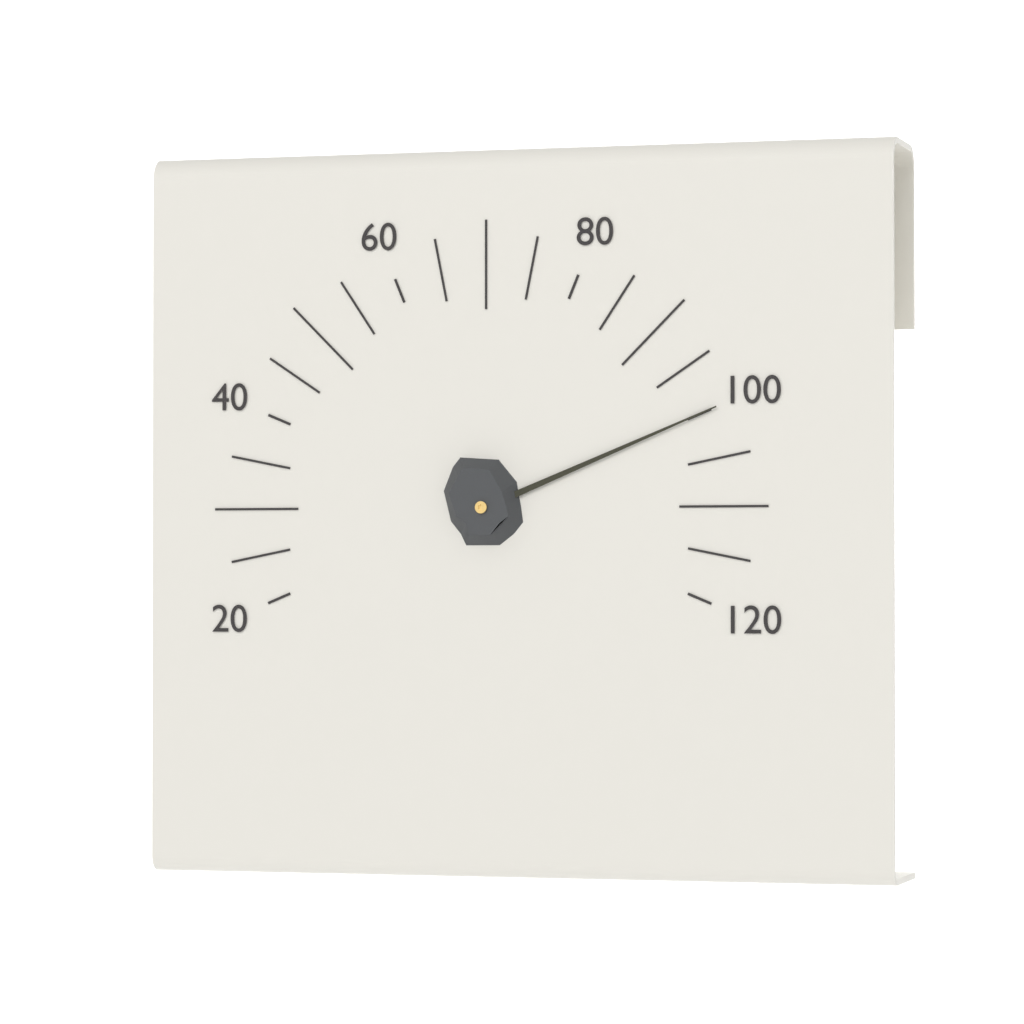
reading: 100 (no unit)
